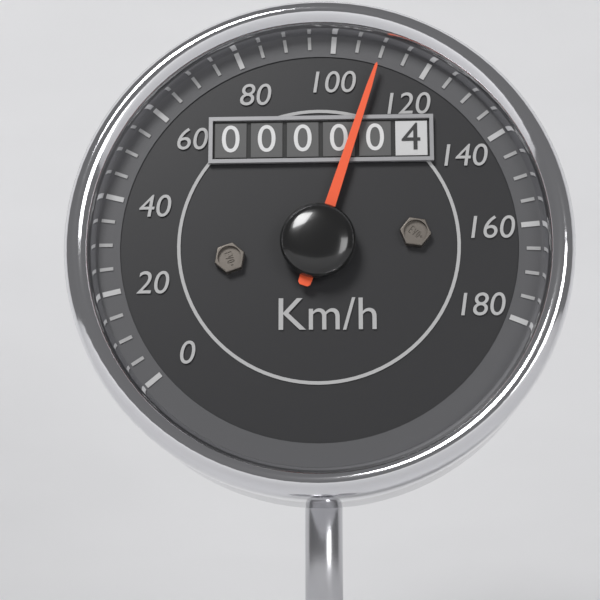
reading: 110 km/h
